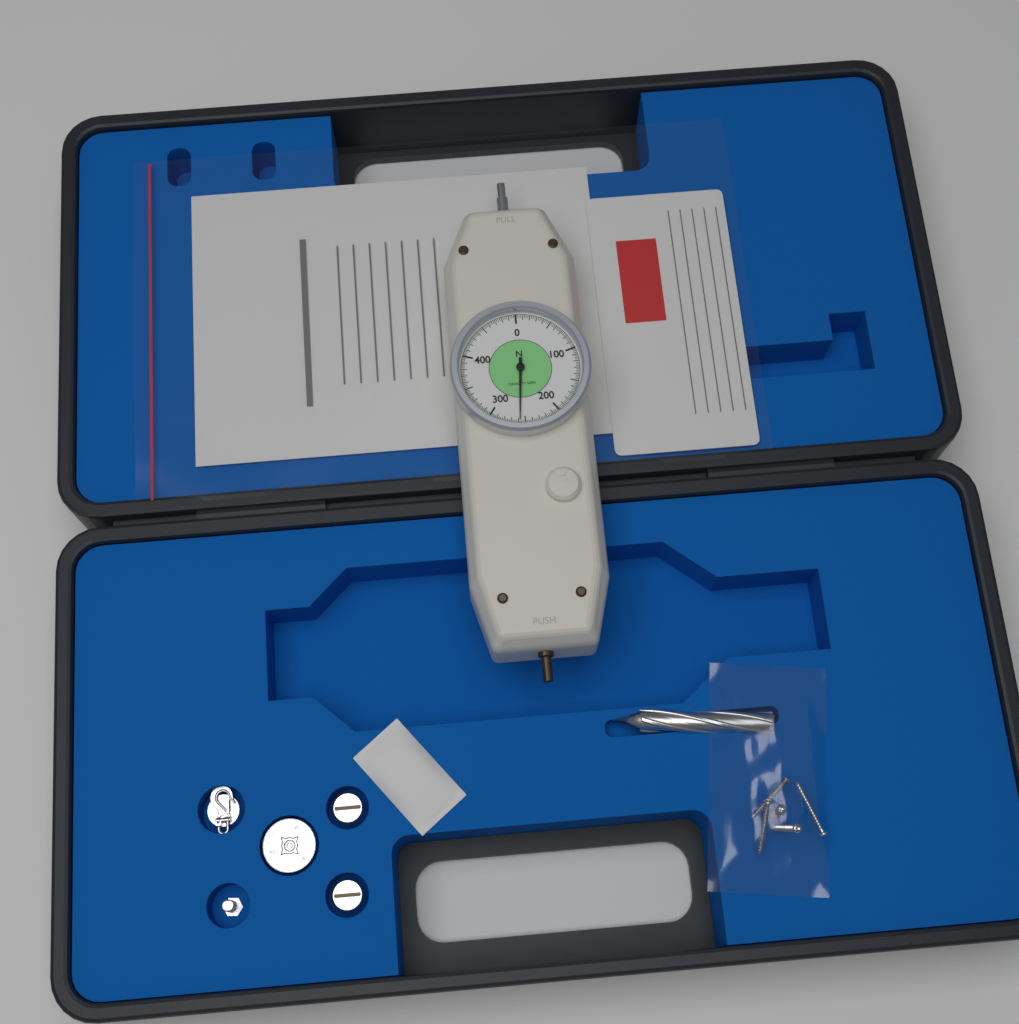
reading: 257.5 N
